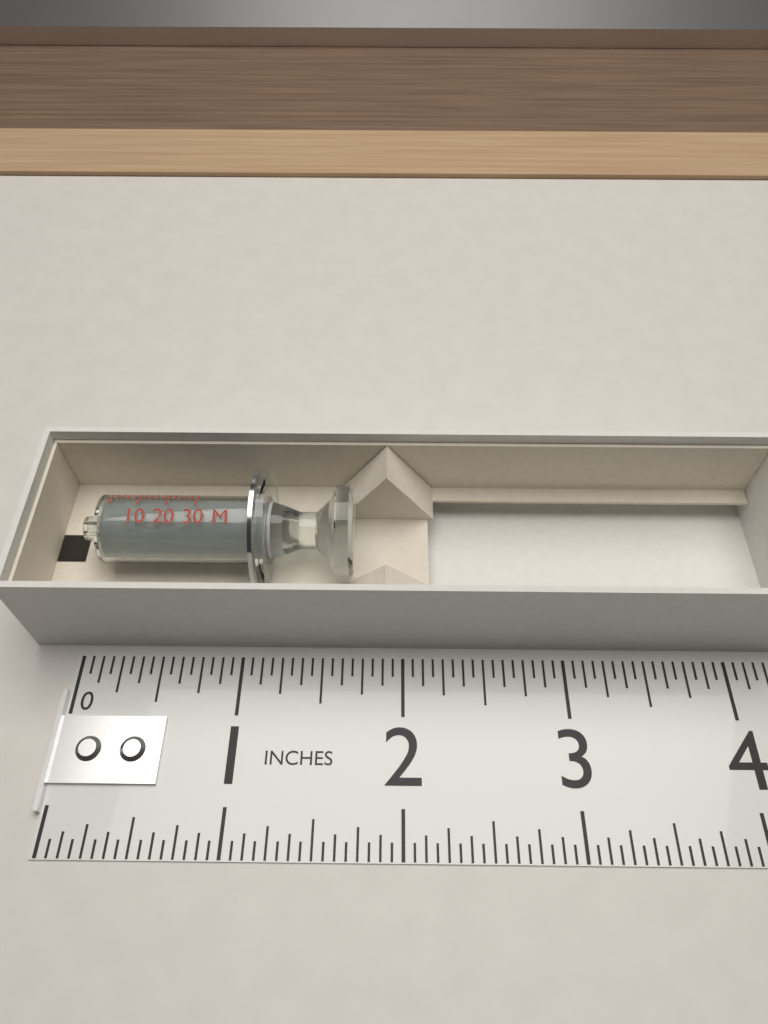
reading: 1.6875 in
